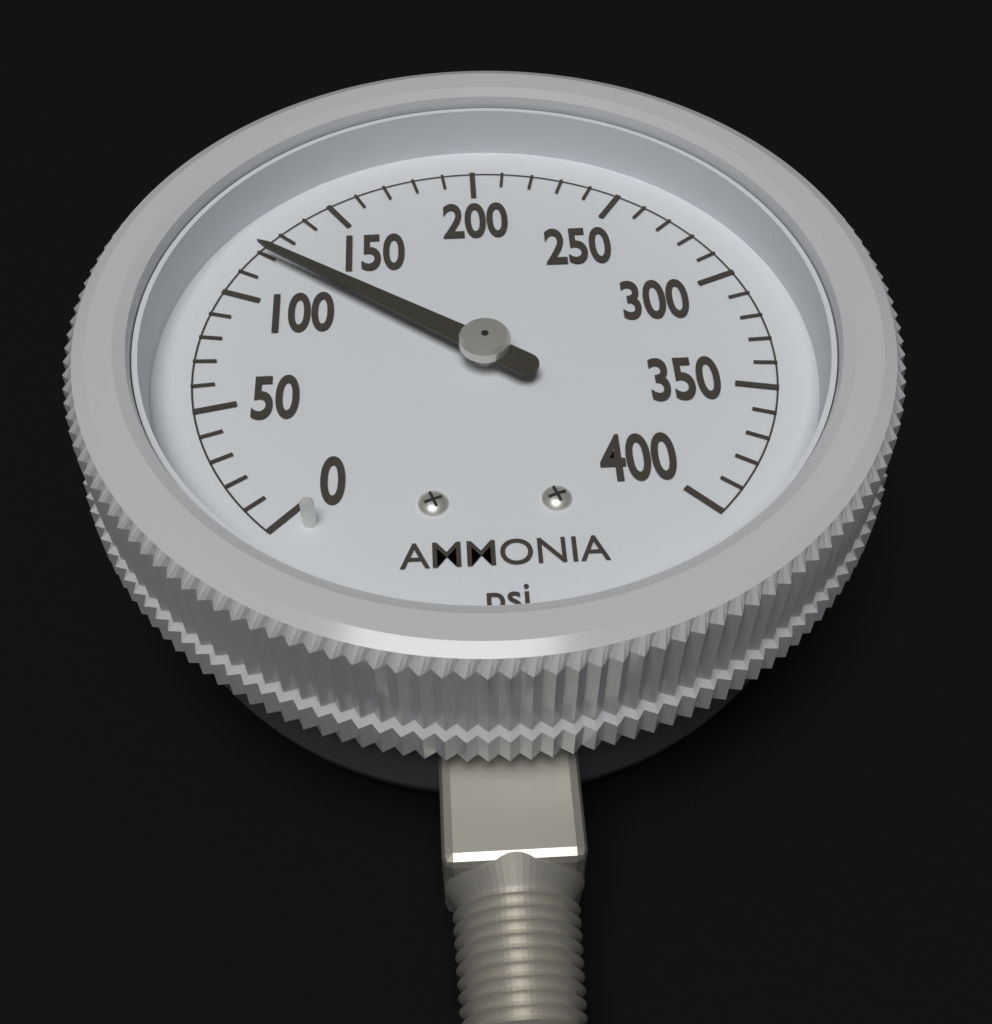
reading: 120 psi
